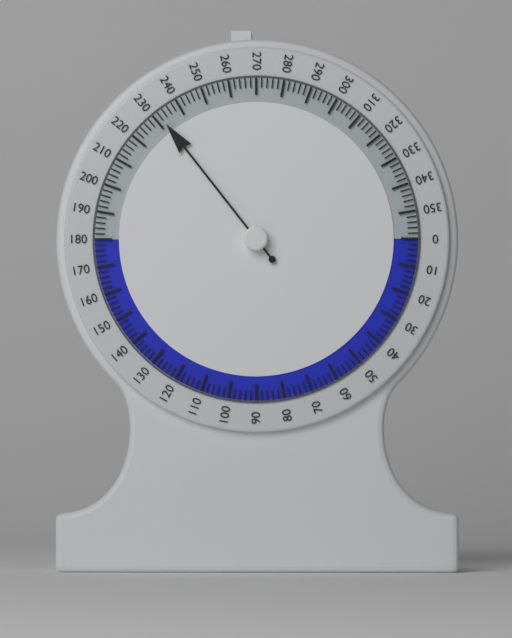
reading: 232 (no unit)
